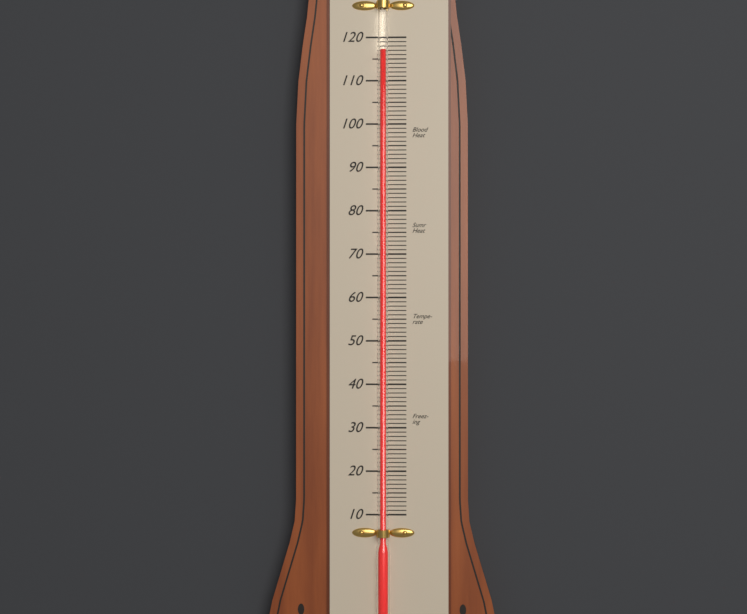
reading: 117 (no unit)
